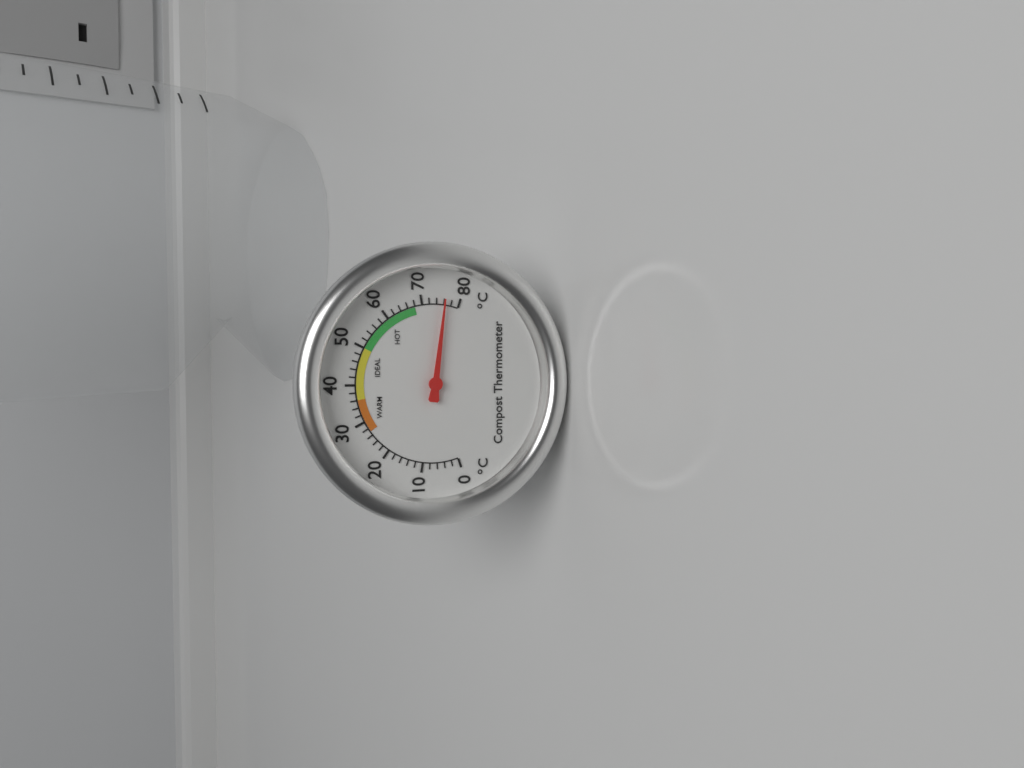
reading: 76 °C
